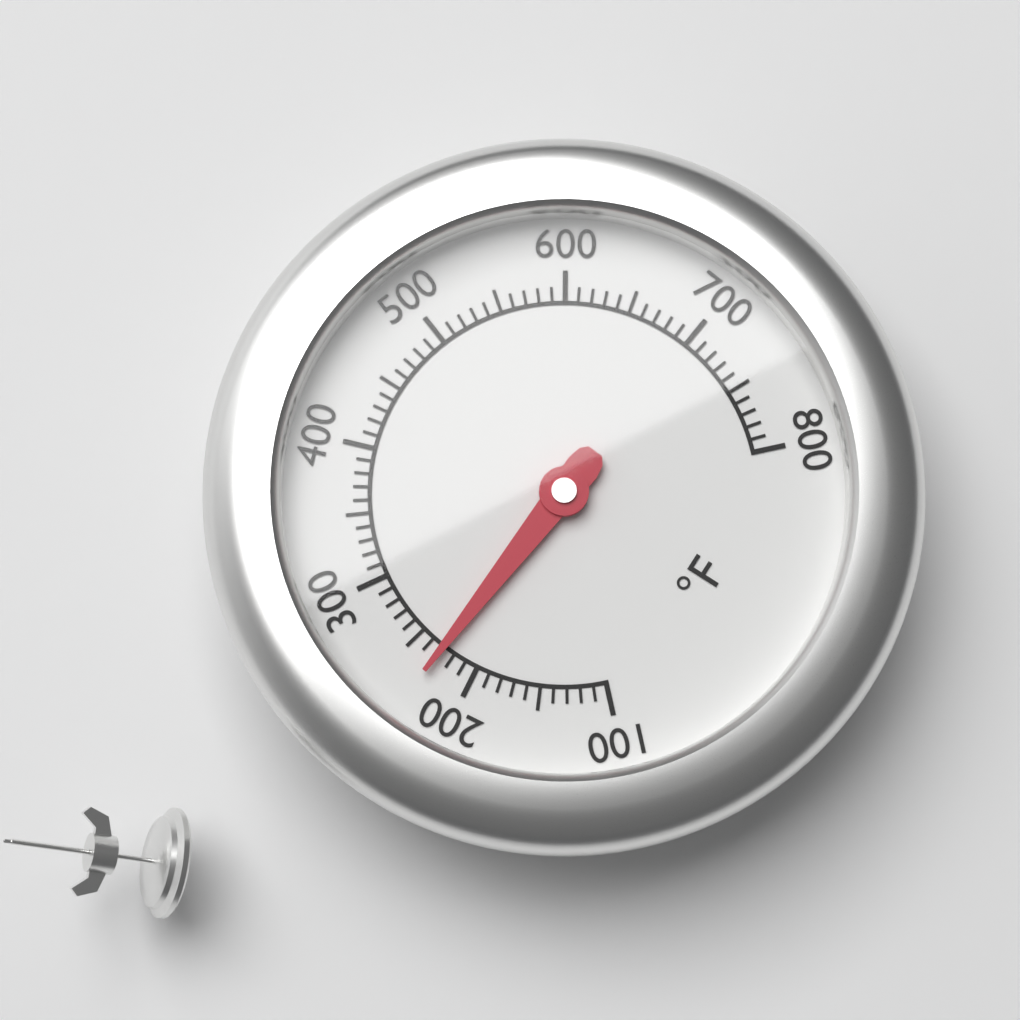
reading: 230 °F
